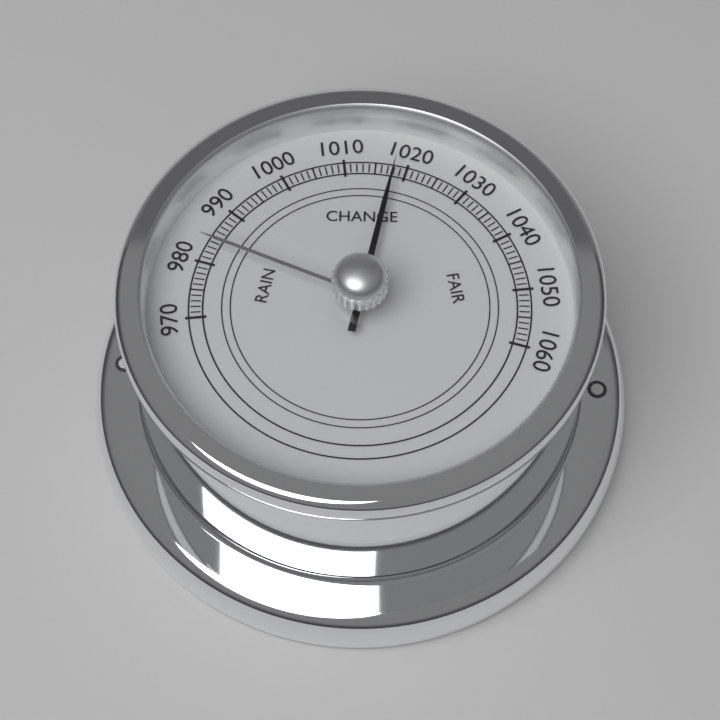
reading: 1018 (no unit)
